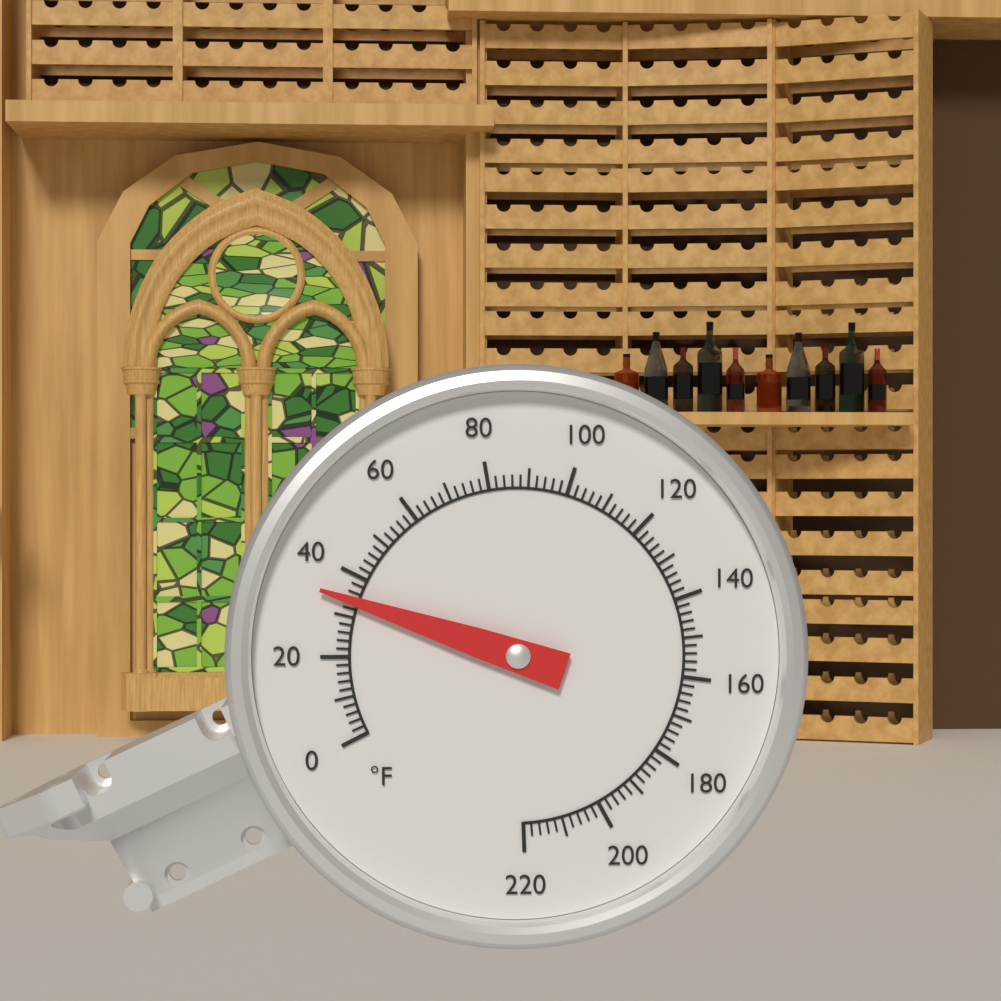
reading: 34 °F
